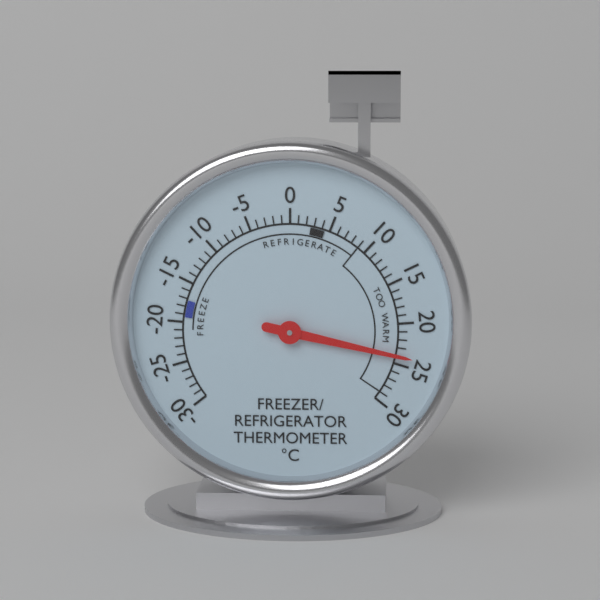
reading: 24 °C
